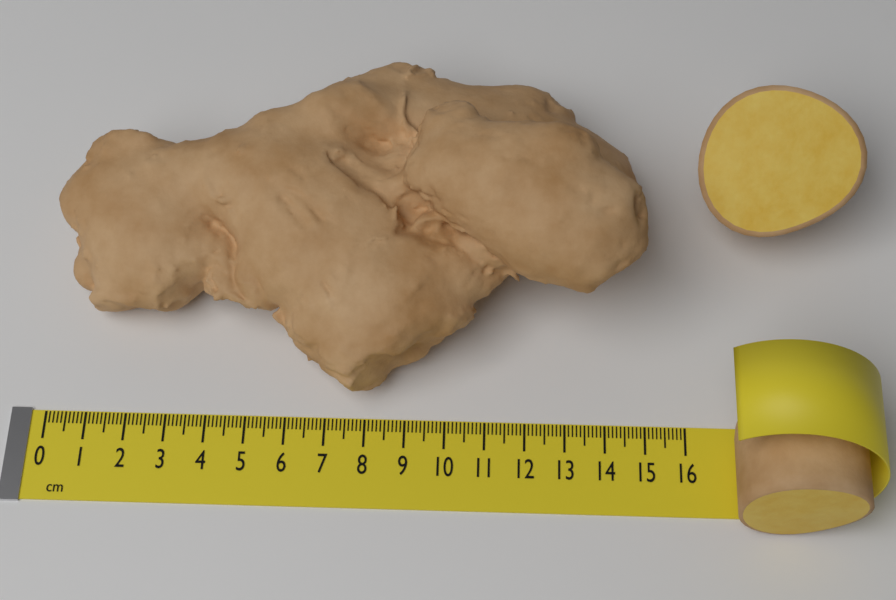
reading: 15.0 cm
